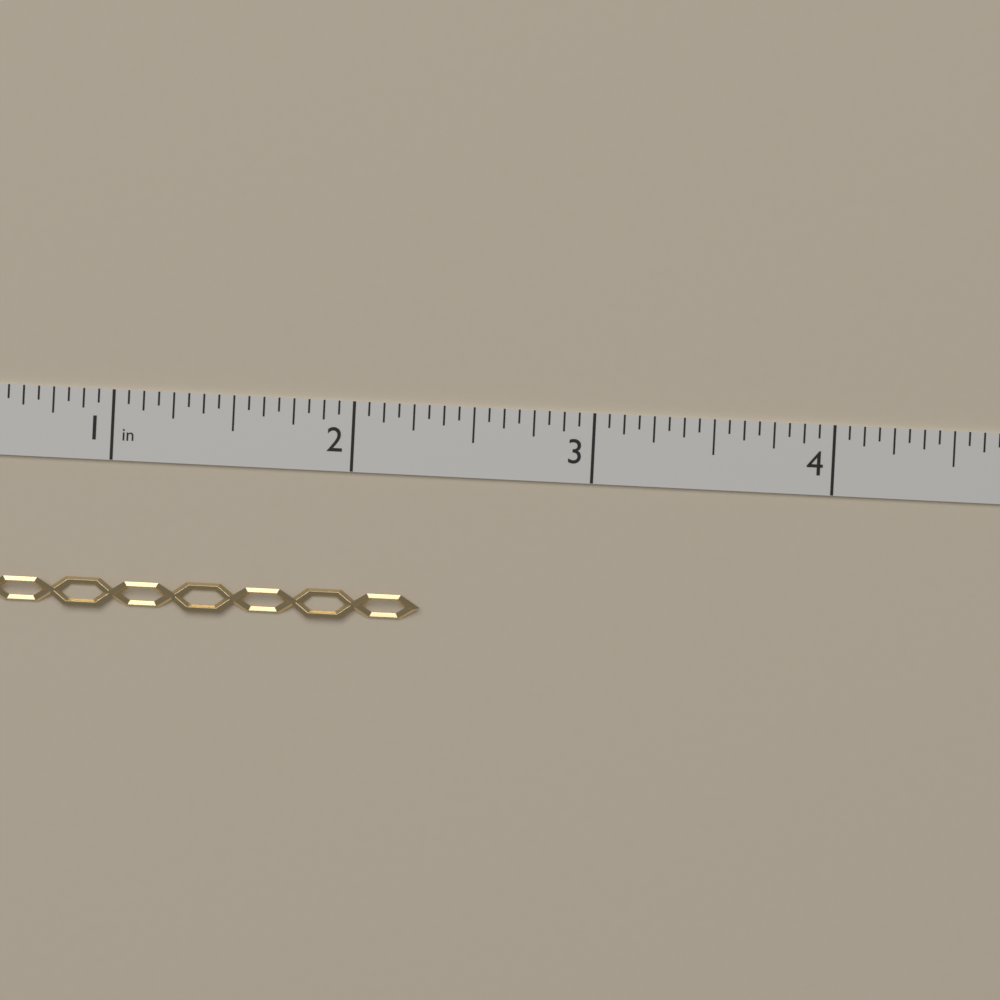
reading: 2.3125 in
